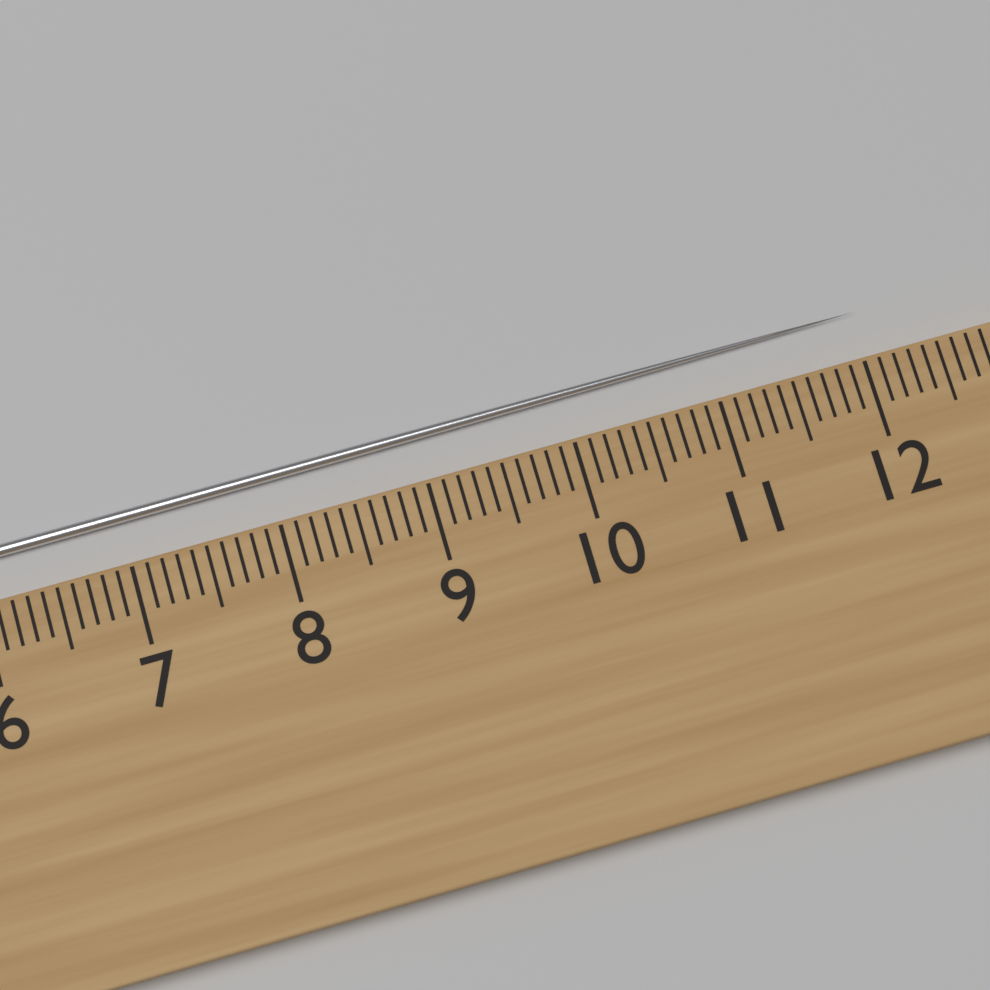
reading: 12.1 cm
